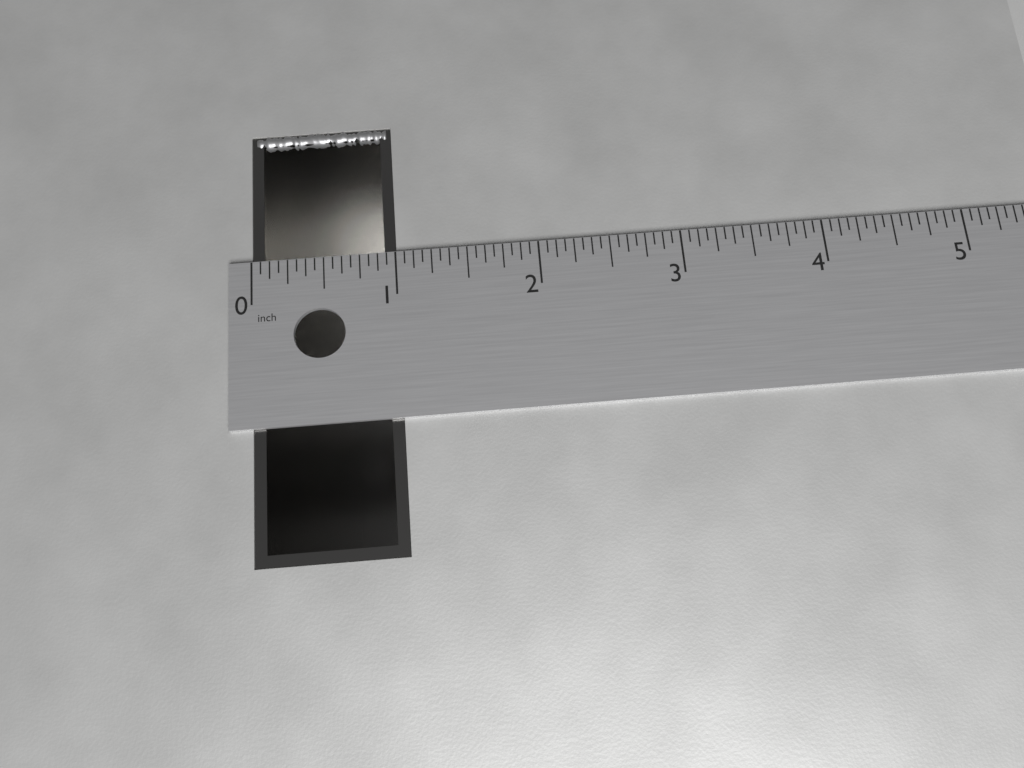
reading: 1.0000 in
